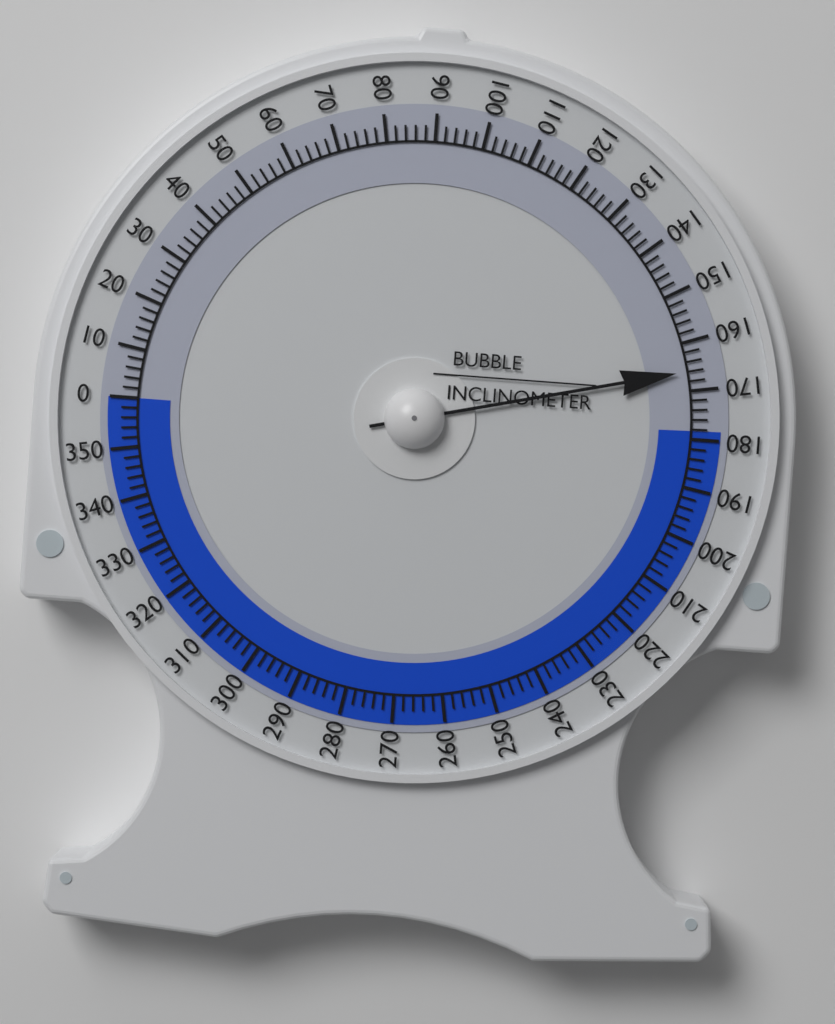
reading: 166 (no unit)
